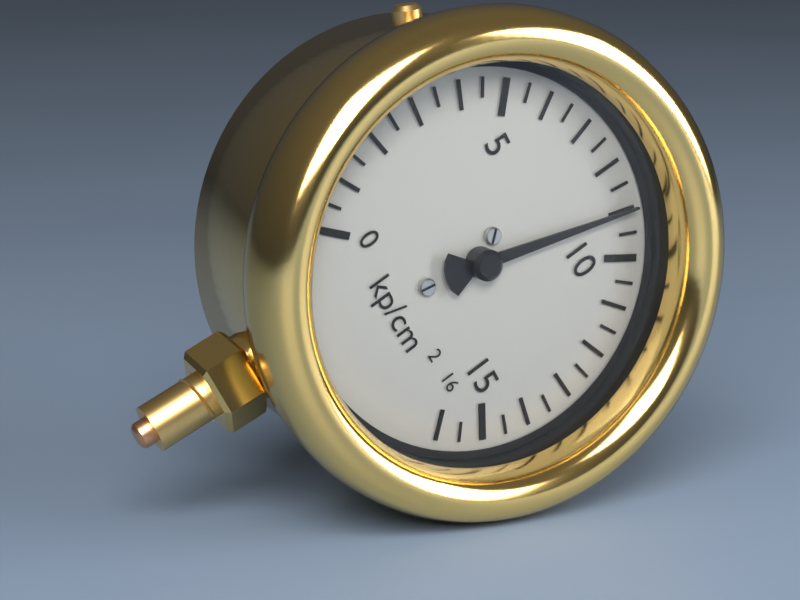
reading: 9.0 kp/cm²
